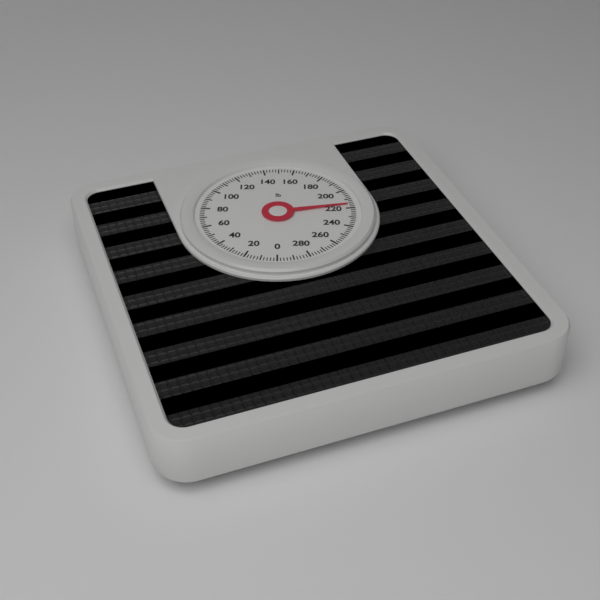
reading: 216 lb
